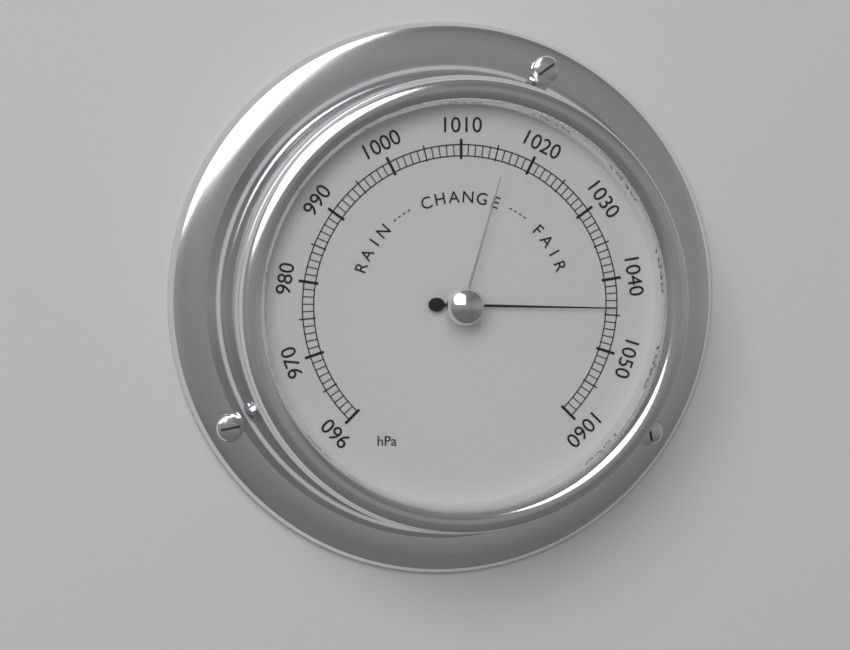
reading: 1044 hPa
